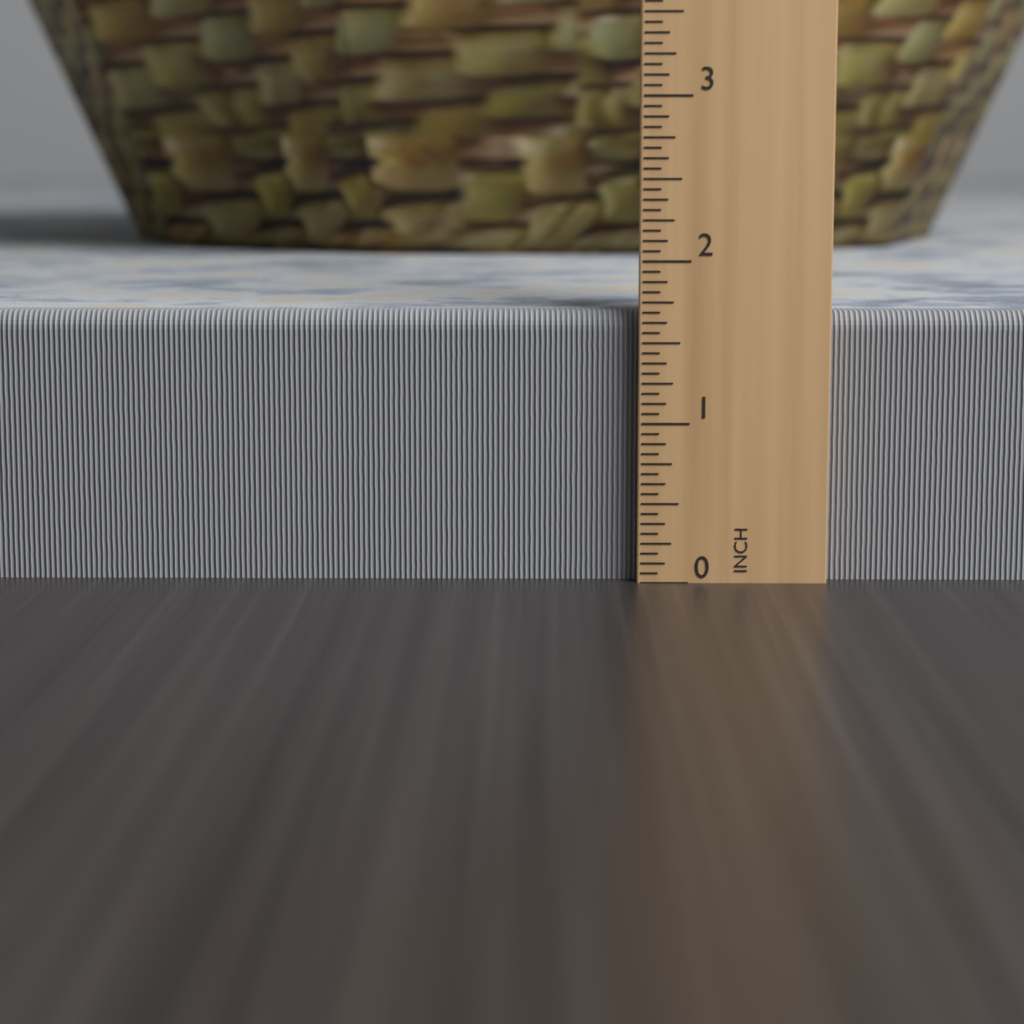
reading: 1.6875 in
